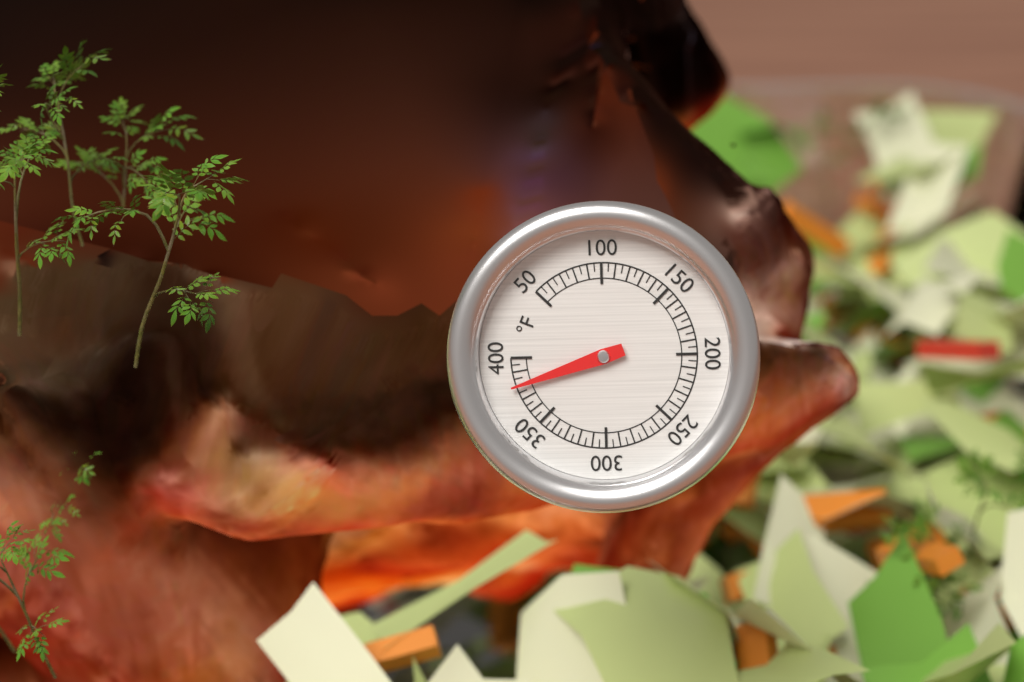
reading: 380 °F
